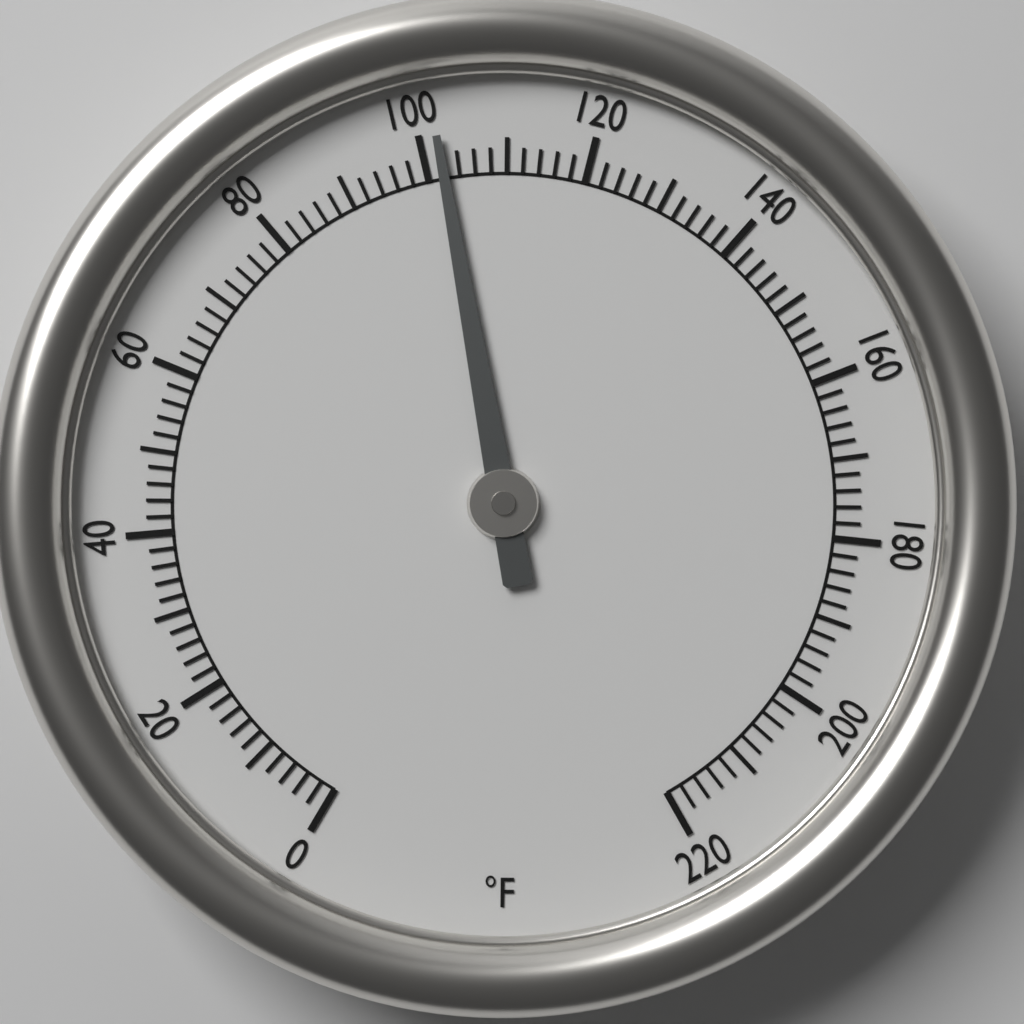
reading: 102 °F
